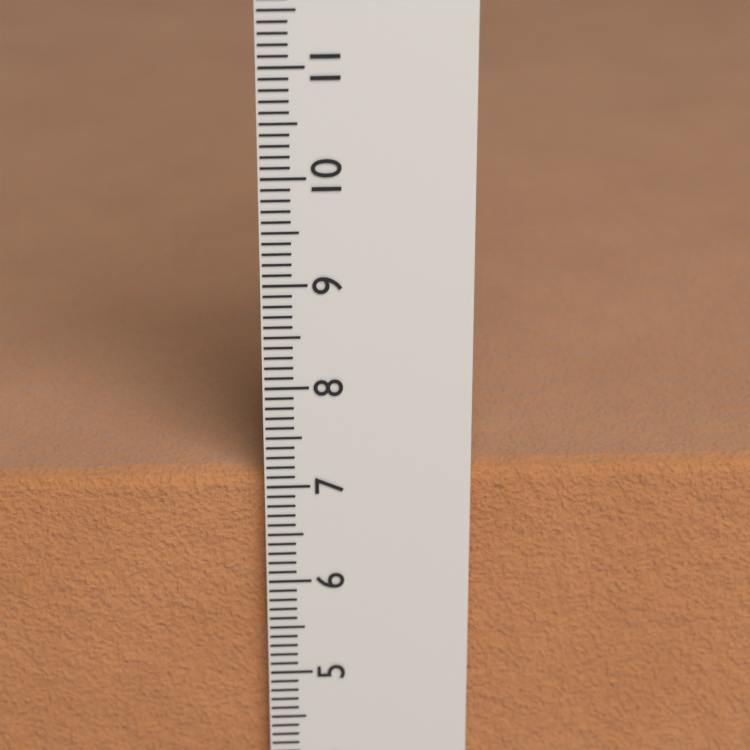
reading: 7.1 cm
